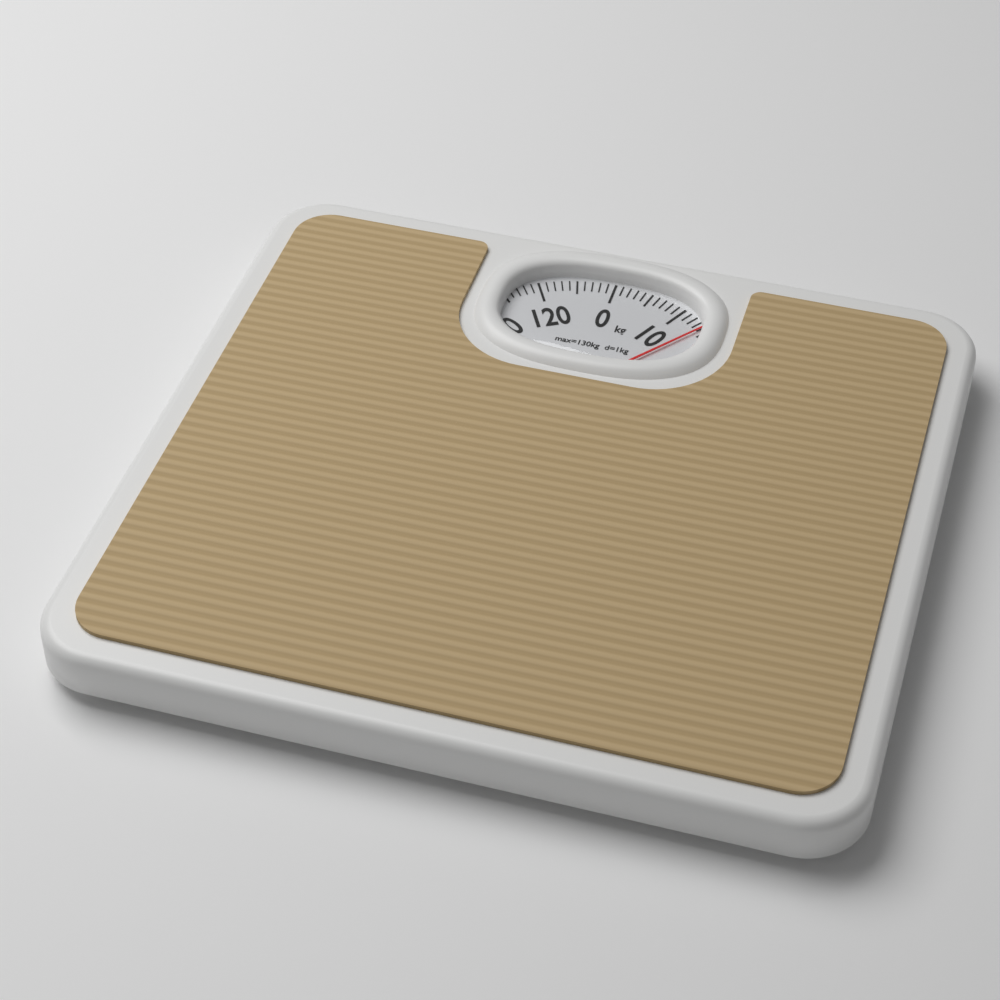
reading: 14 kg
